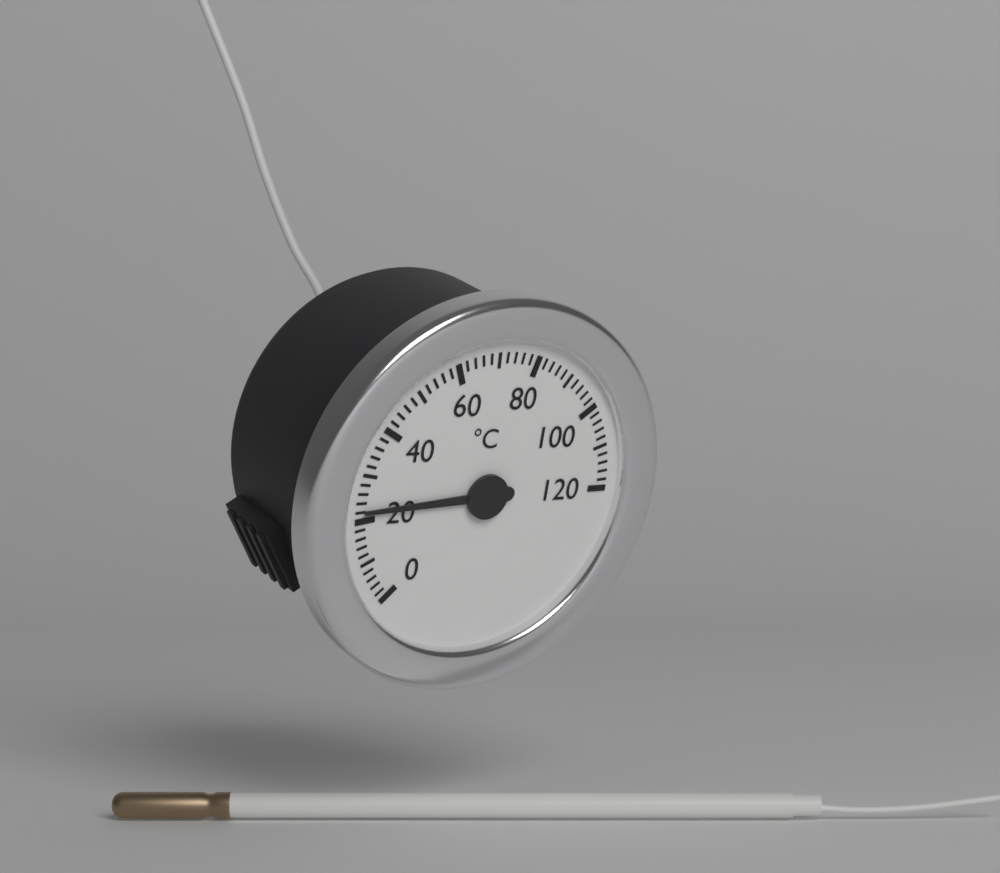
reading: 22 °C
